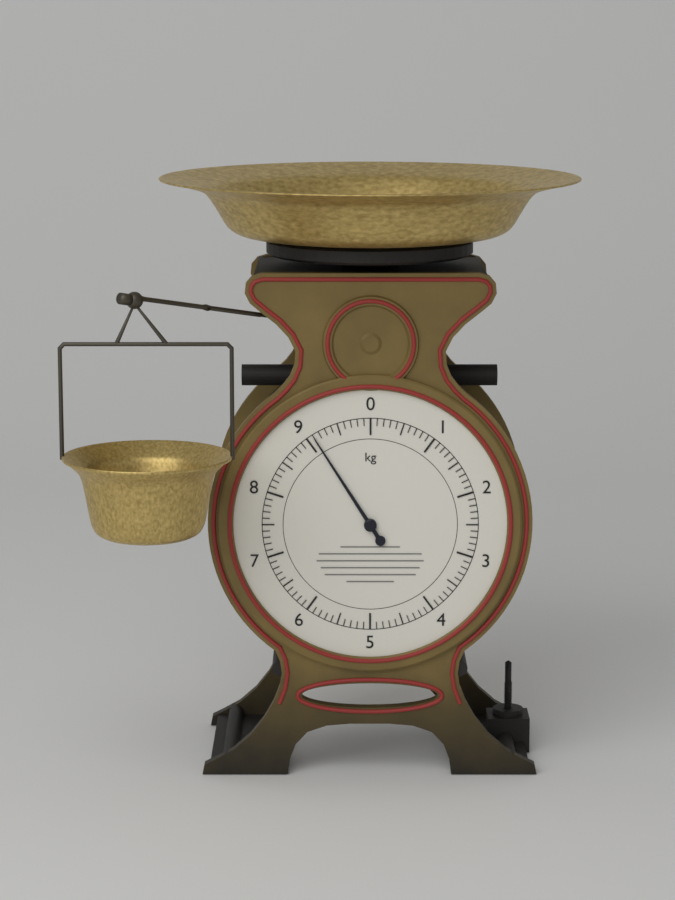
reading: 9.1 kg
